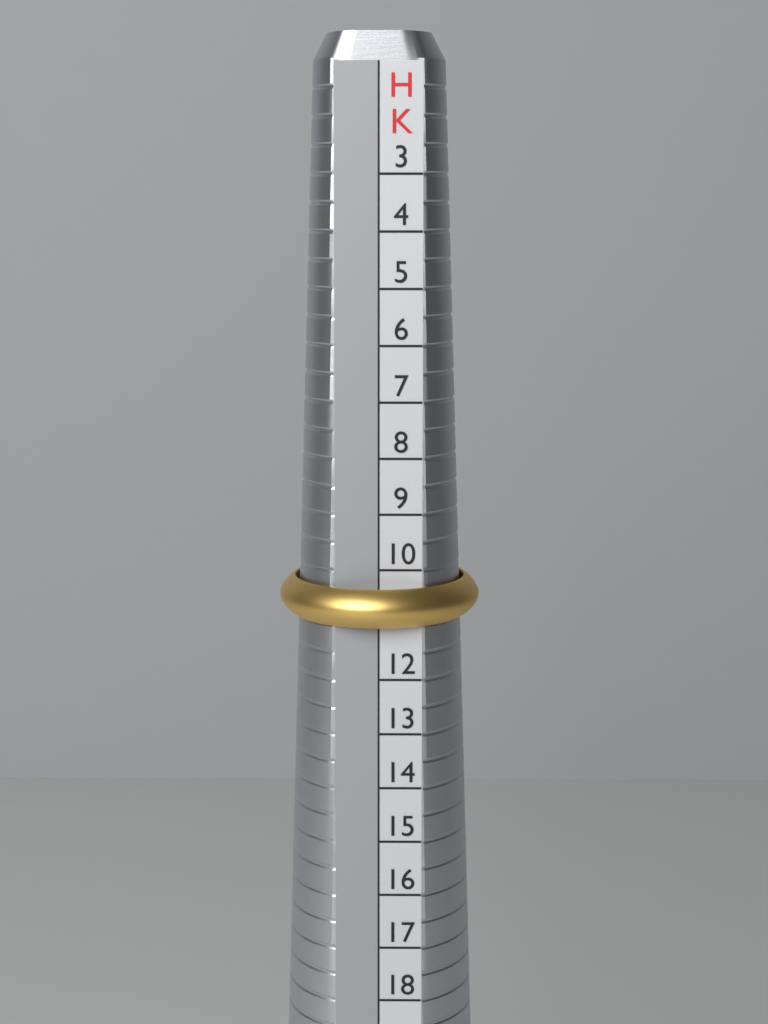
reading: 11 HK
